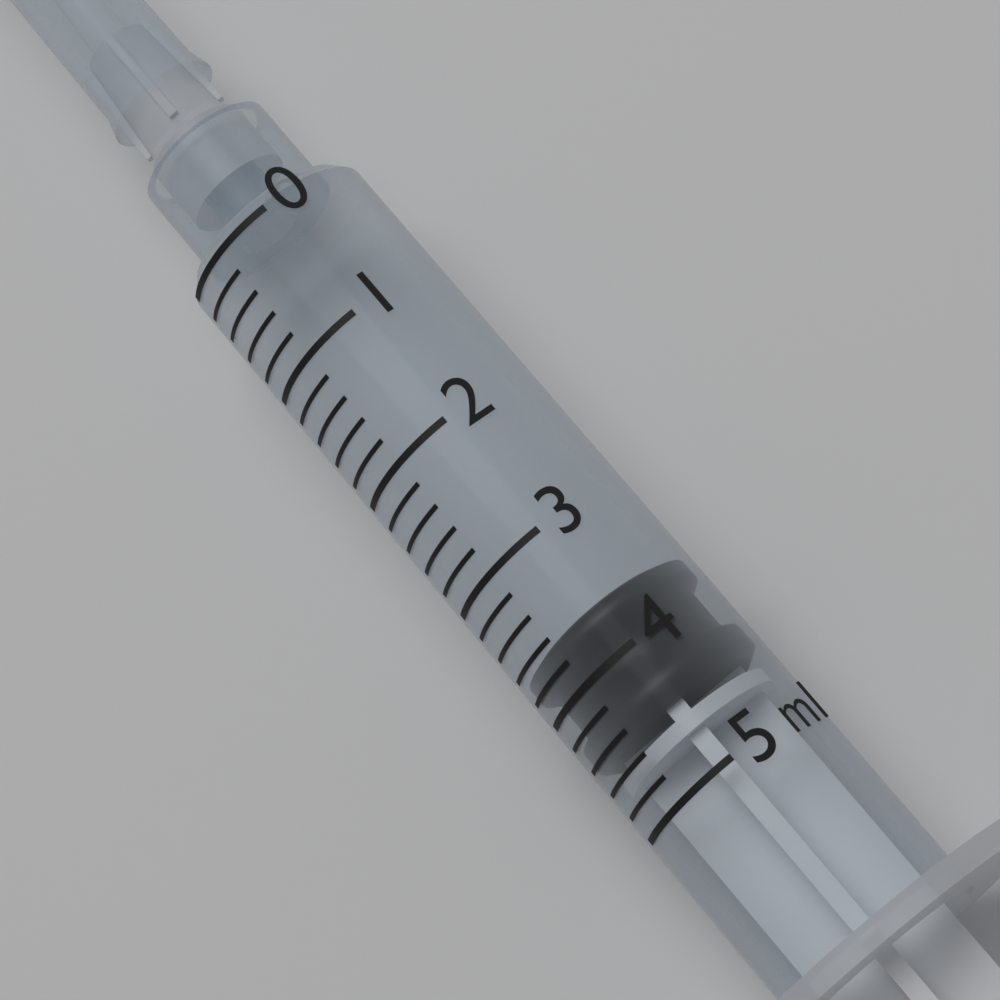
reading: 3.6 ml
